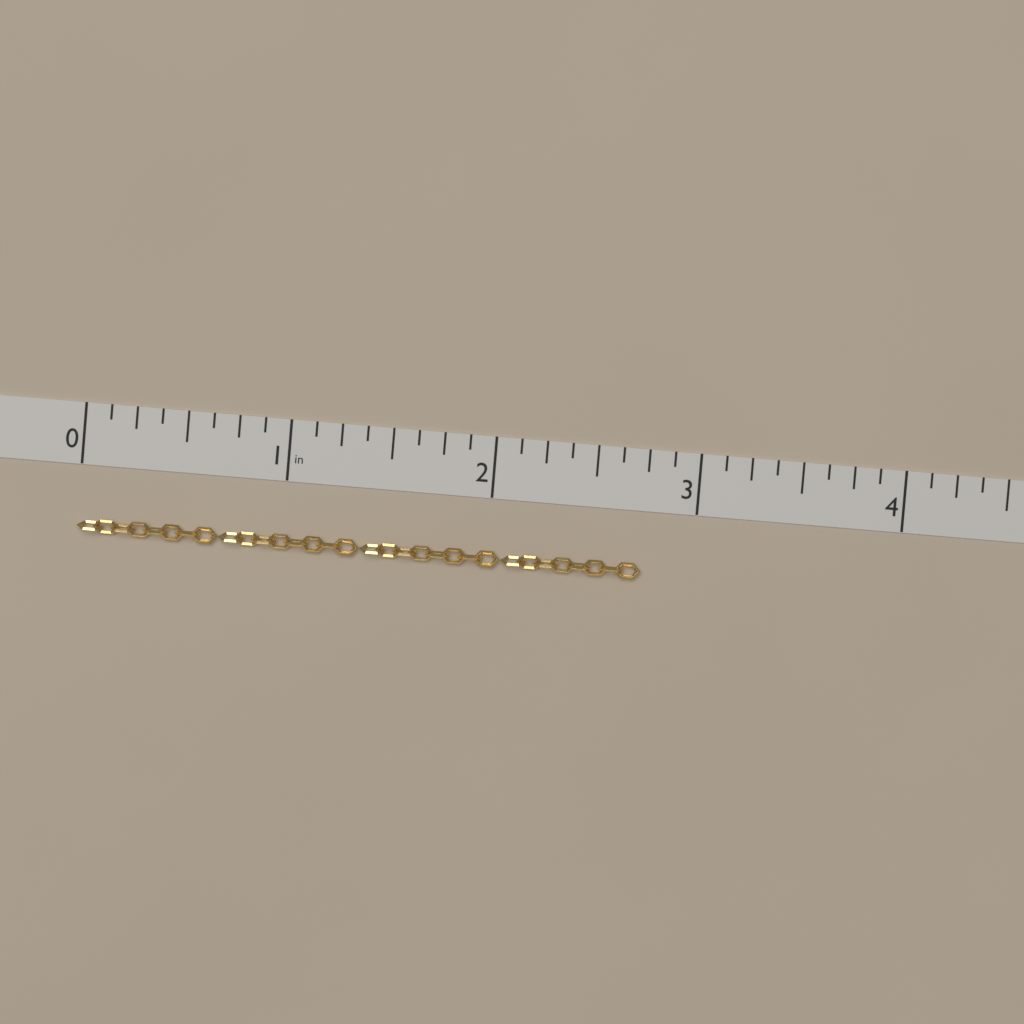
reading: 2.750 in
